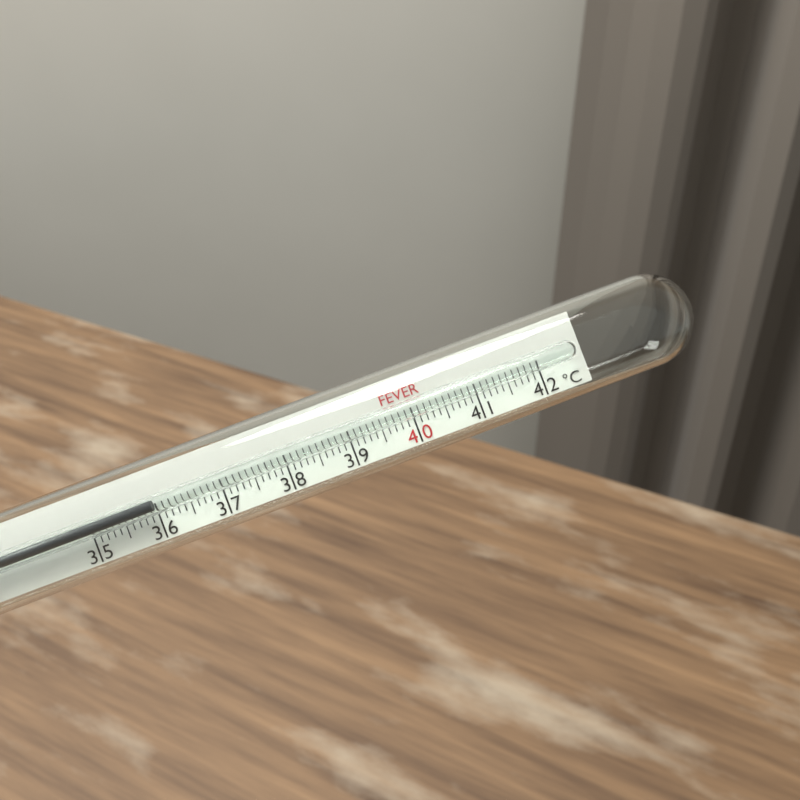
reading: 36.0 °C
